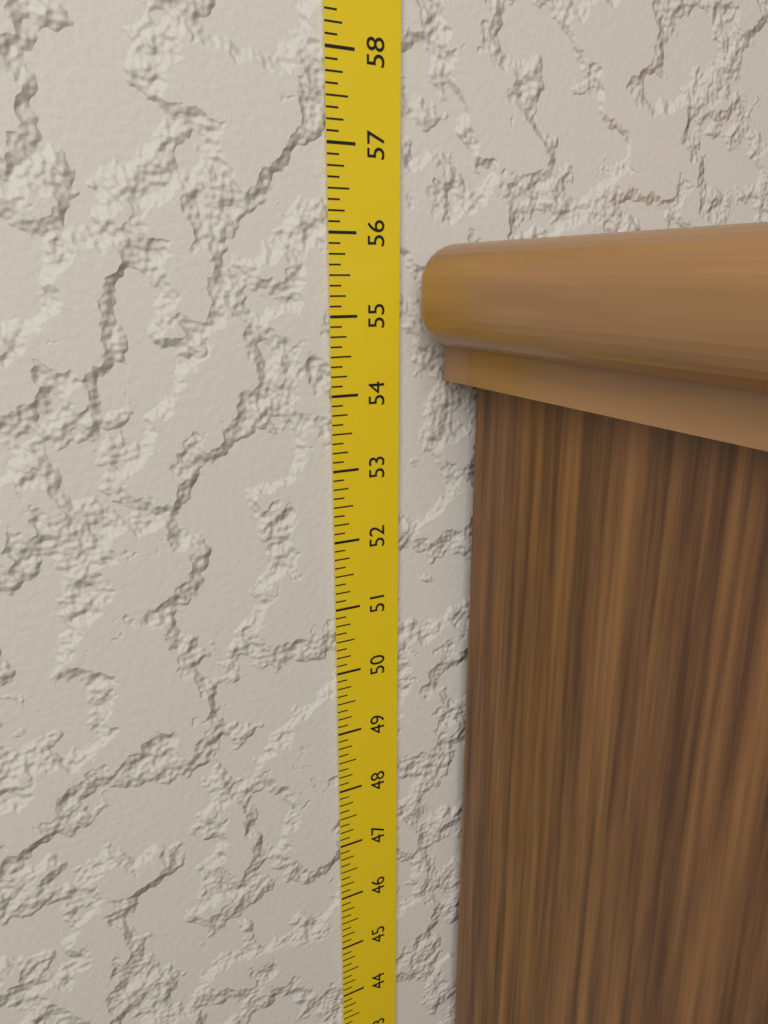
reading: 55.875 in
